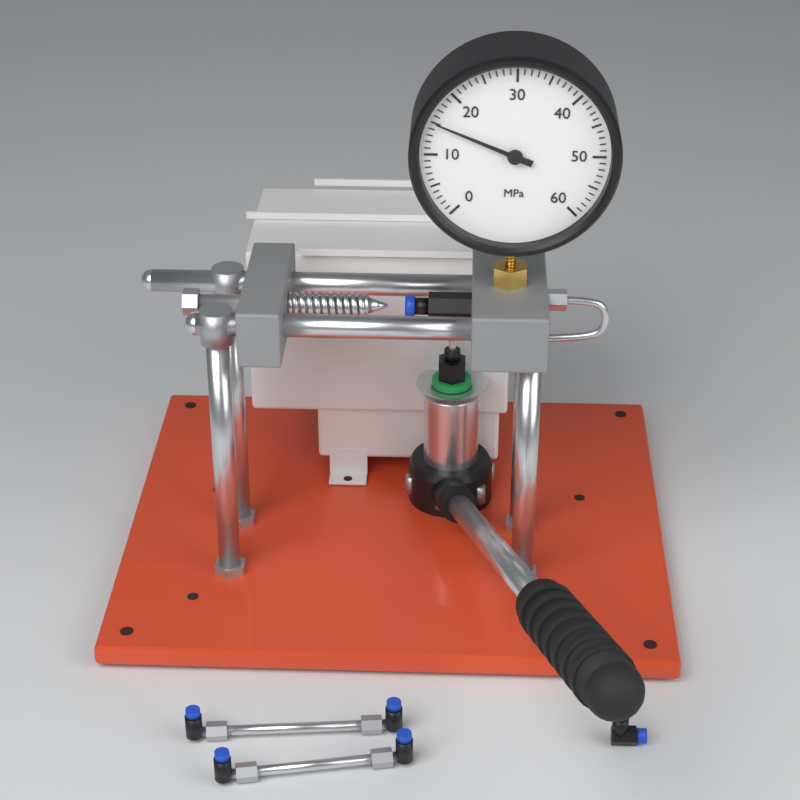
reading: 15 MPa
